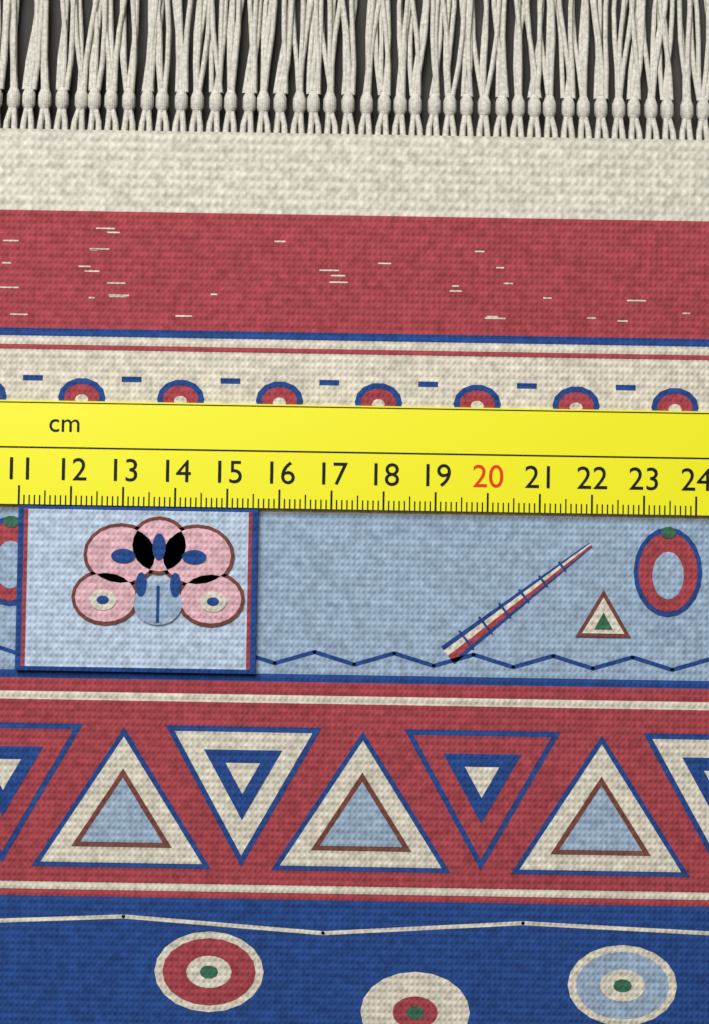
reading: 15.6 cm
